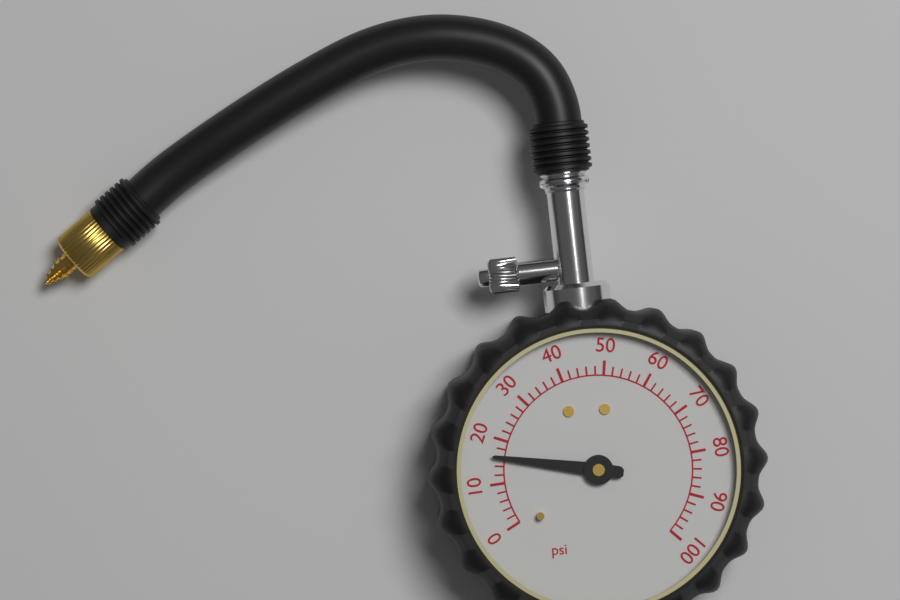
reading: 16 psi
